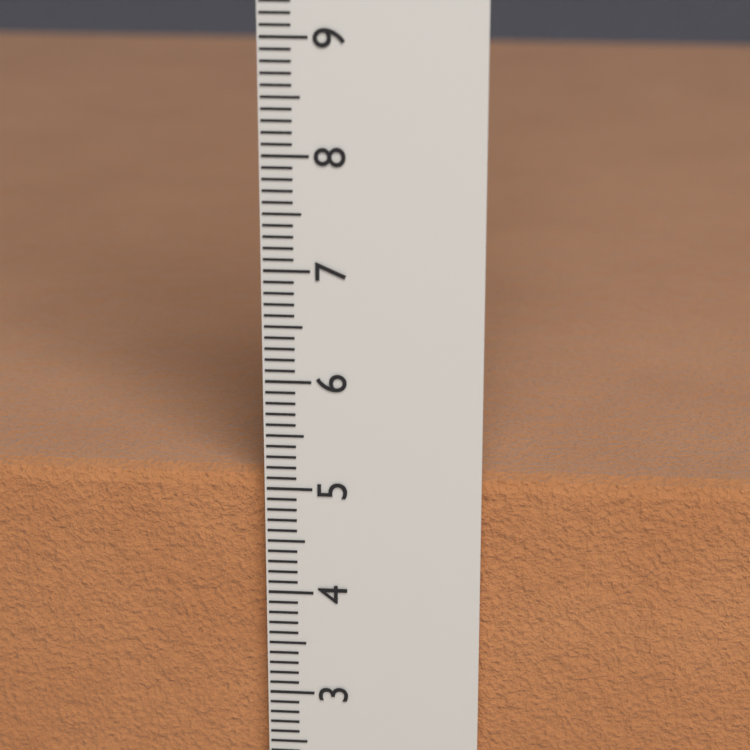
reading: 5.1 cm
